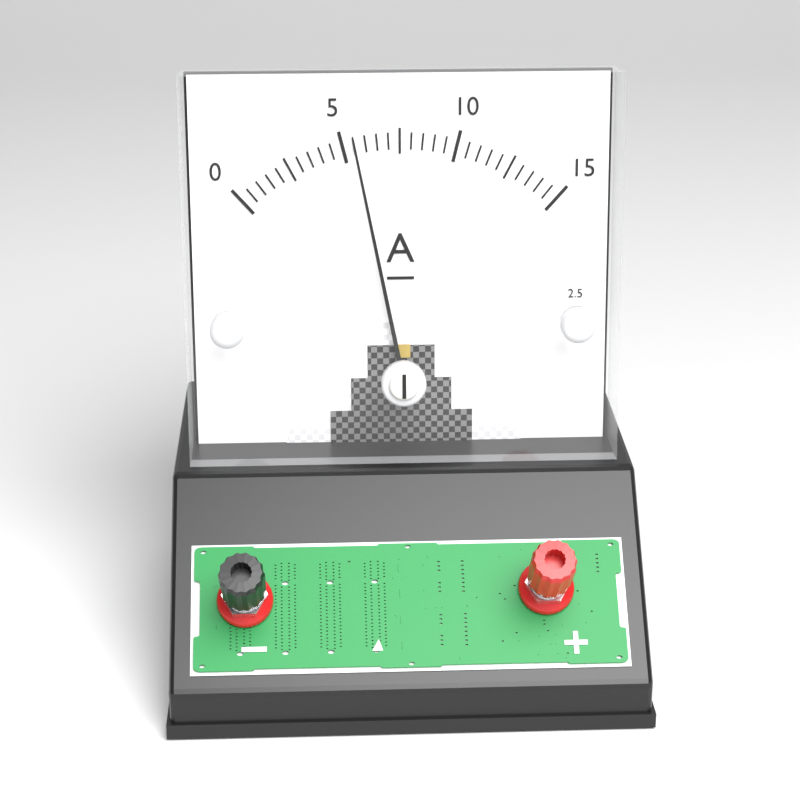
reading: 5.5 A
